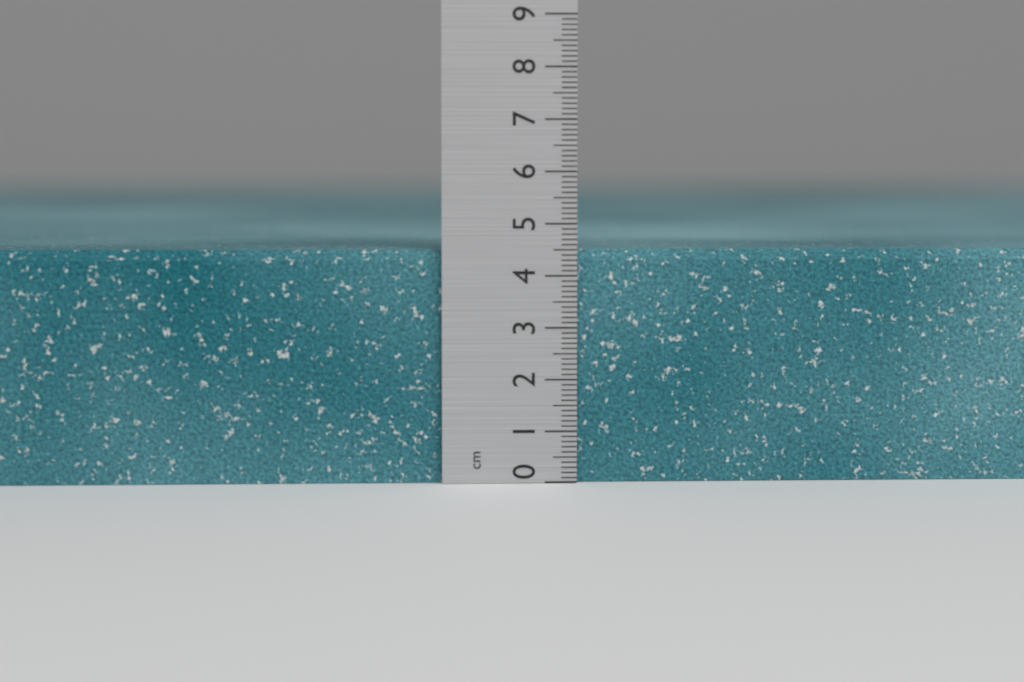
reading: 4.5 cm
